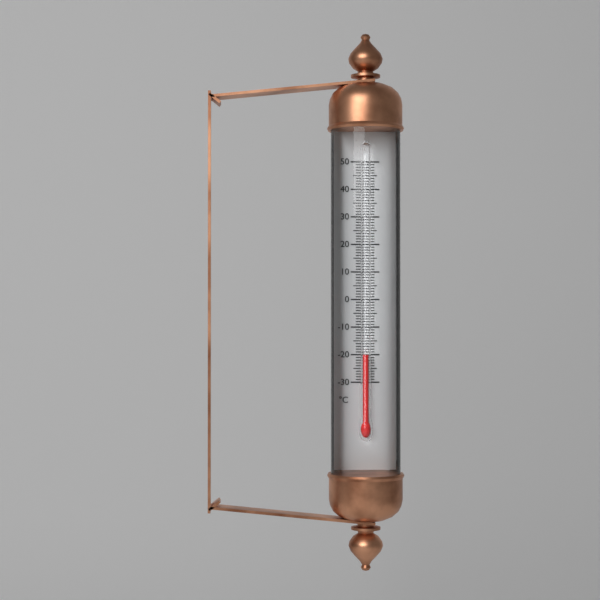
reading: -20 °C
